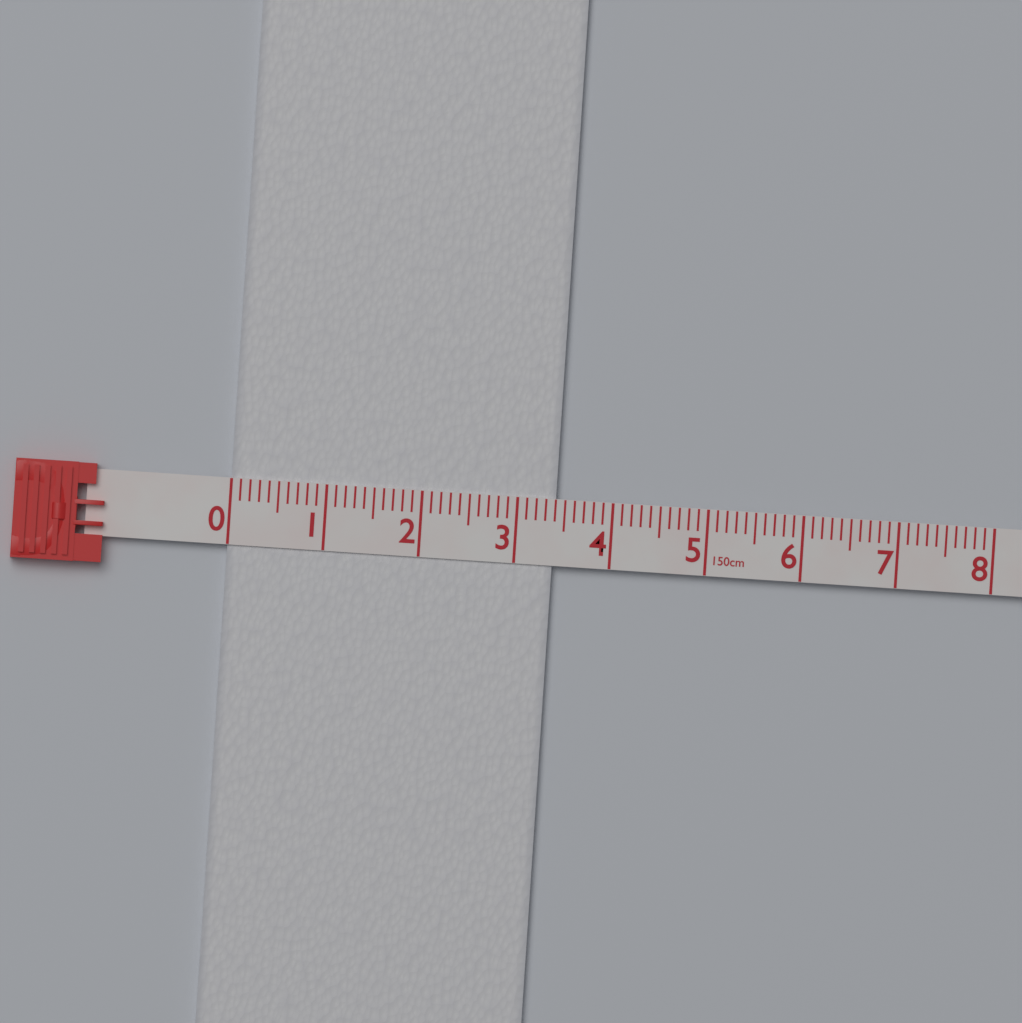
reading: 3.4 cm
